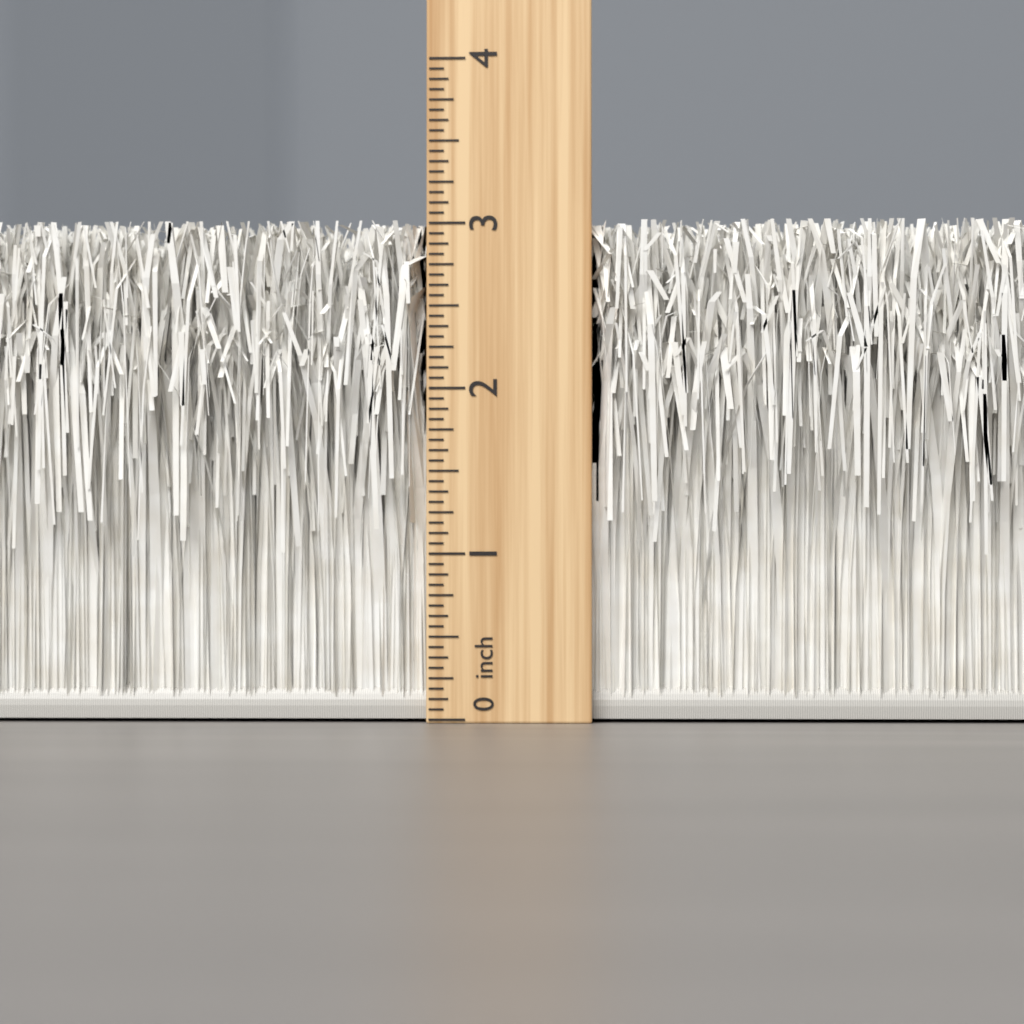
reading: 3.0000 inch
